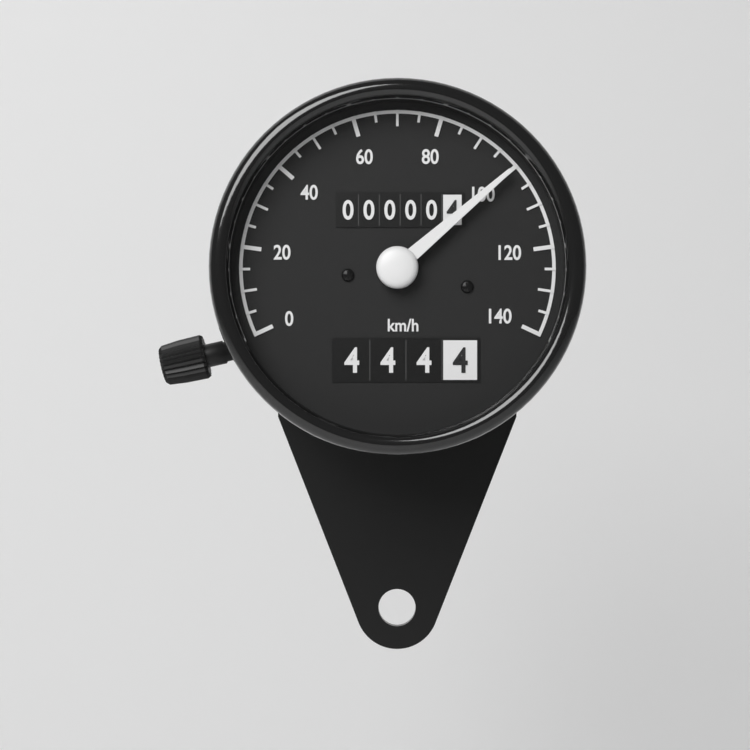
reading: 100 km/h
